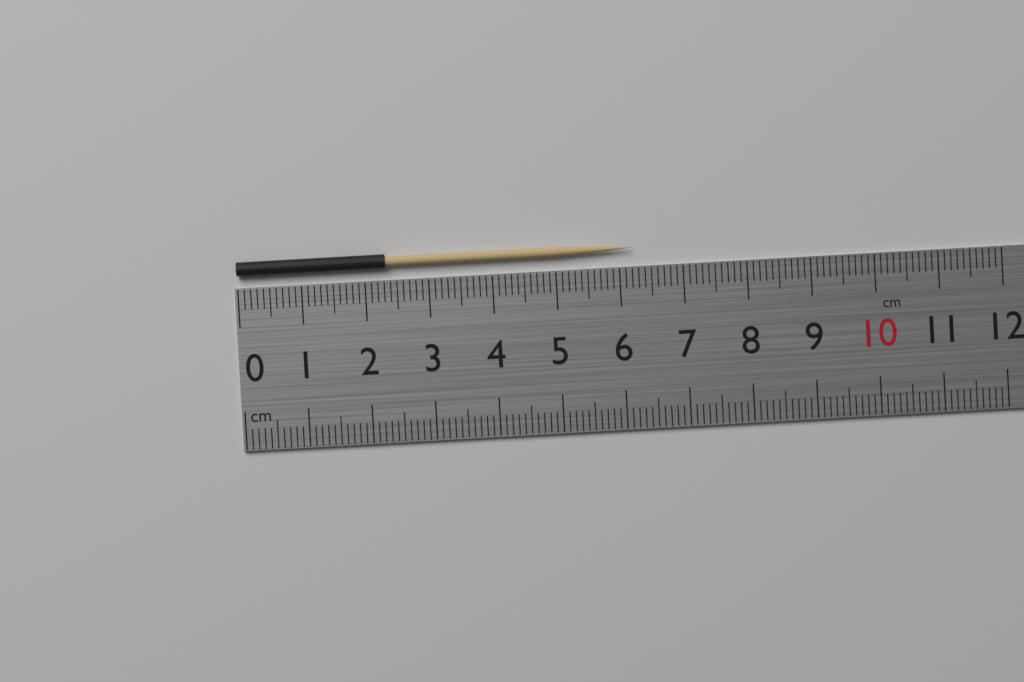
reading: 6.2 cm
